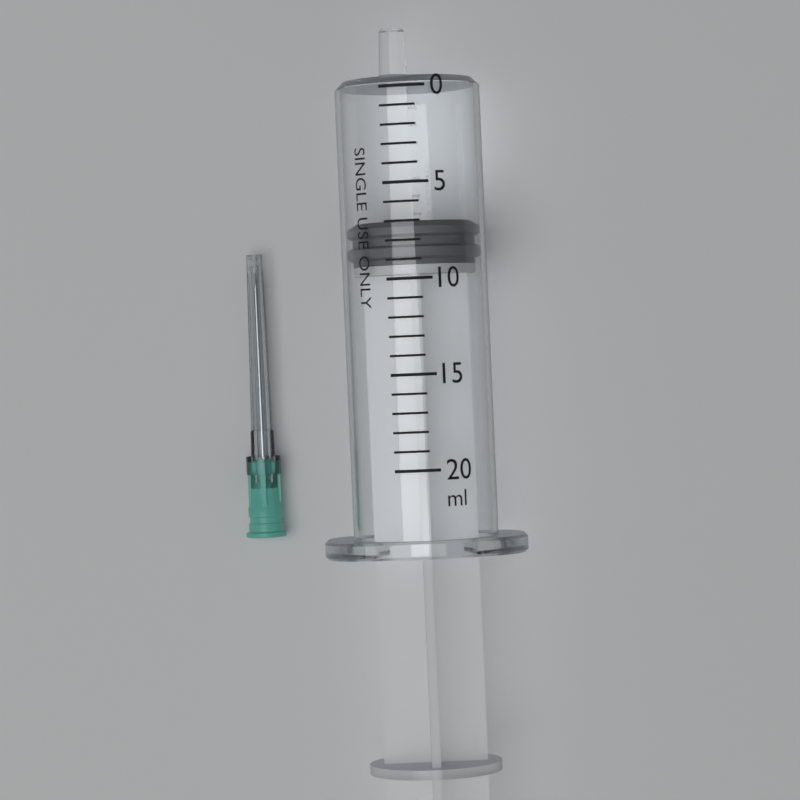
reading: 7 ml
